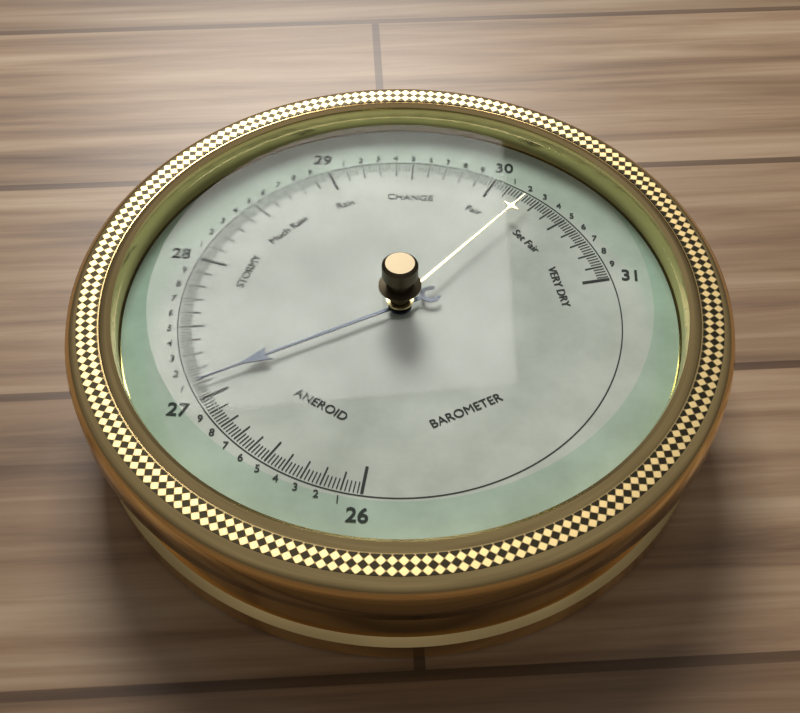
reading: 27.10 (no unit)
